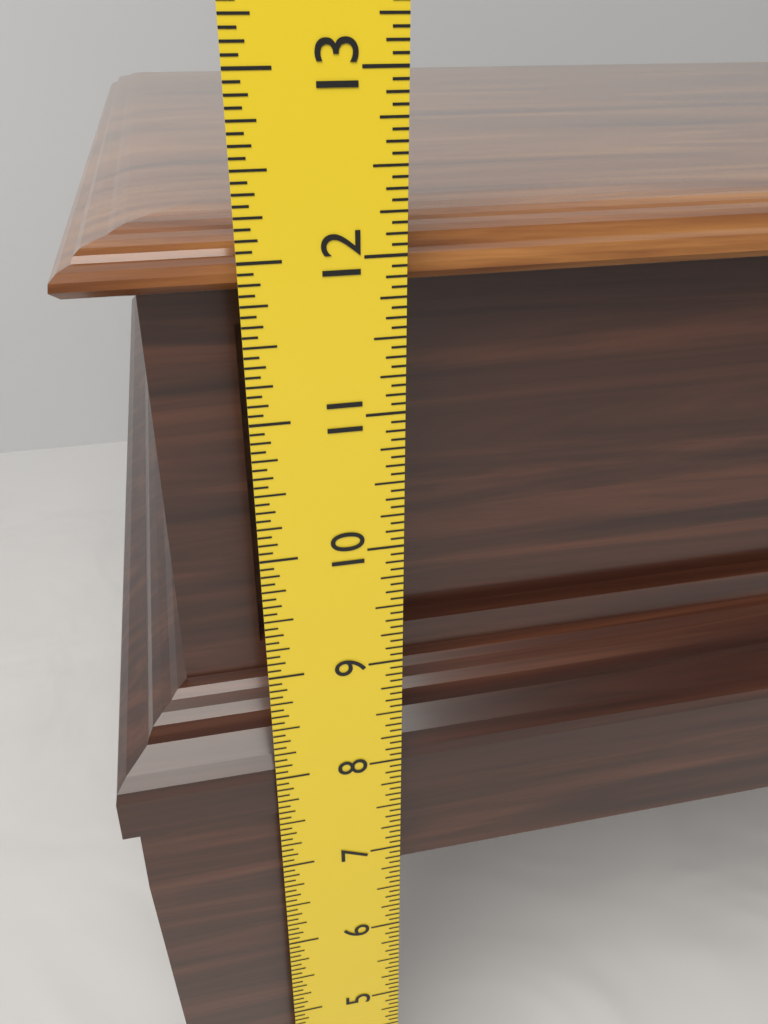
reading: 12.1250 in
